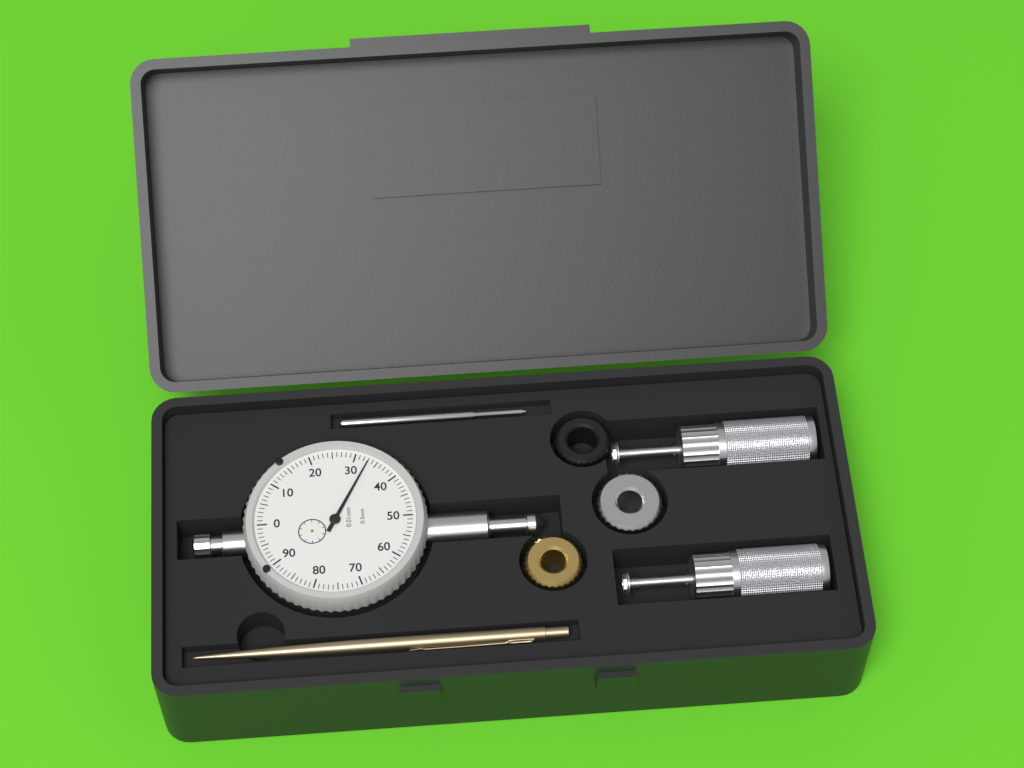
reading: 0.33 mm
